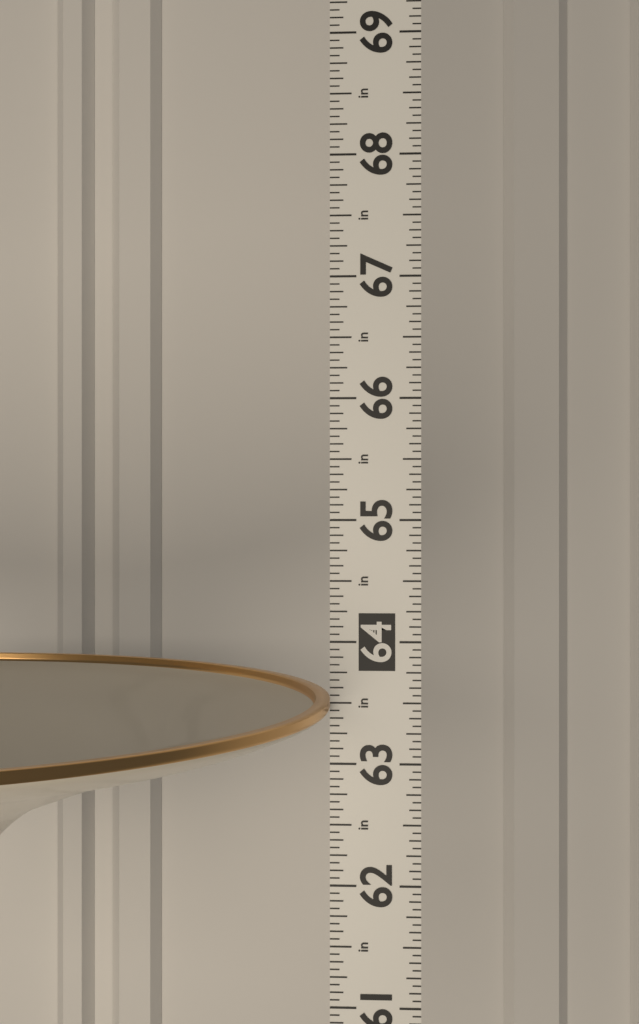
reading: 63.5000 in
